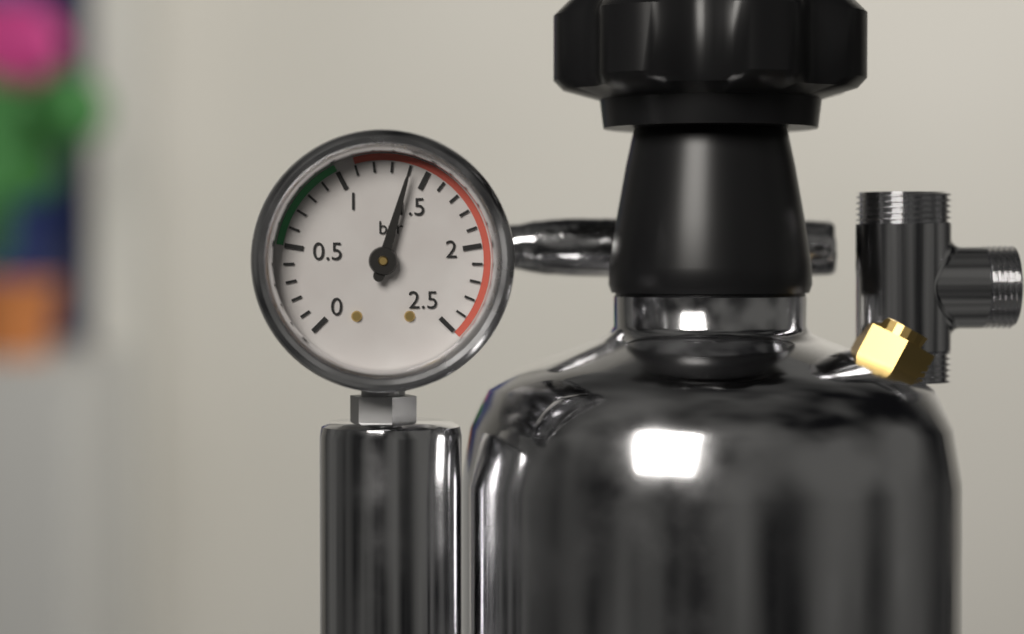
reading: 1.4 bar
